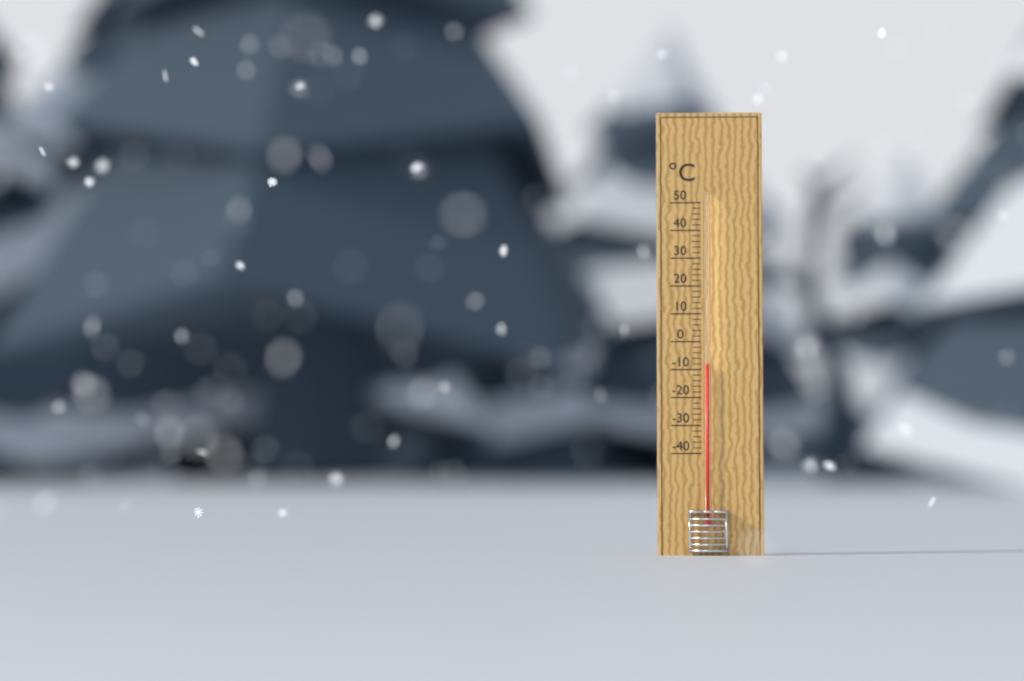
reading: -8 °C
